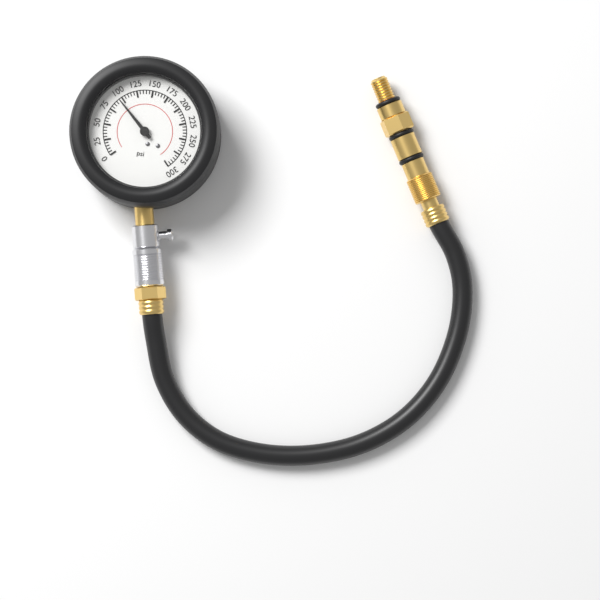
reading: 95 psi
